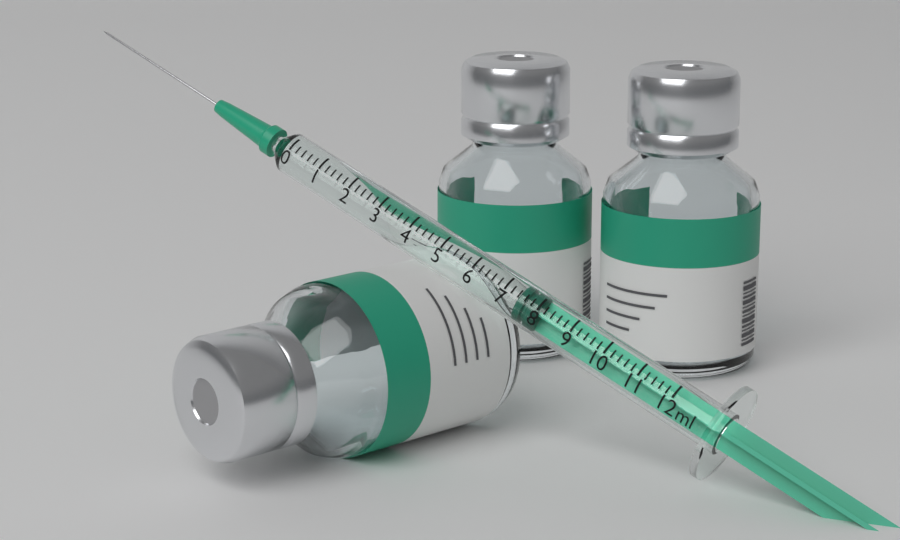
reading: 7.4 ml
